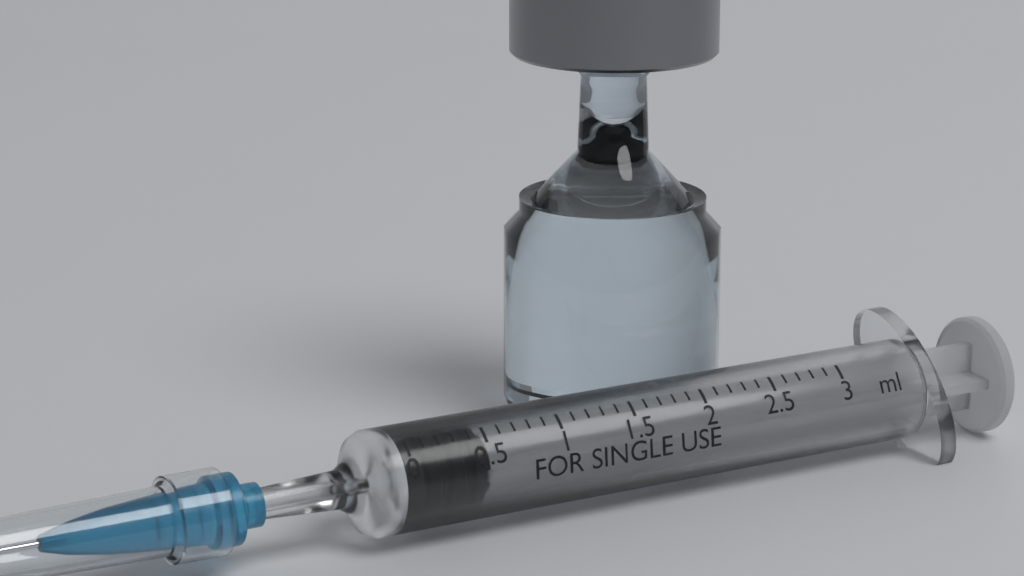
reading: 0.1 ml
